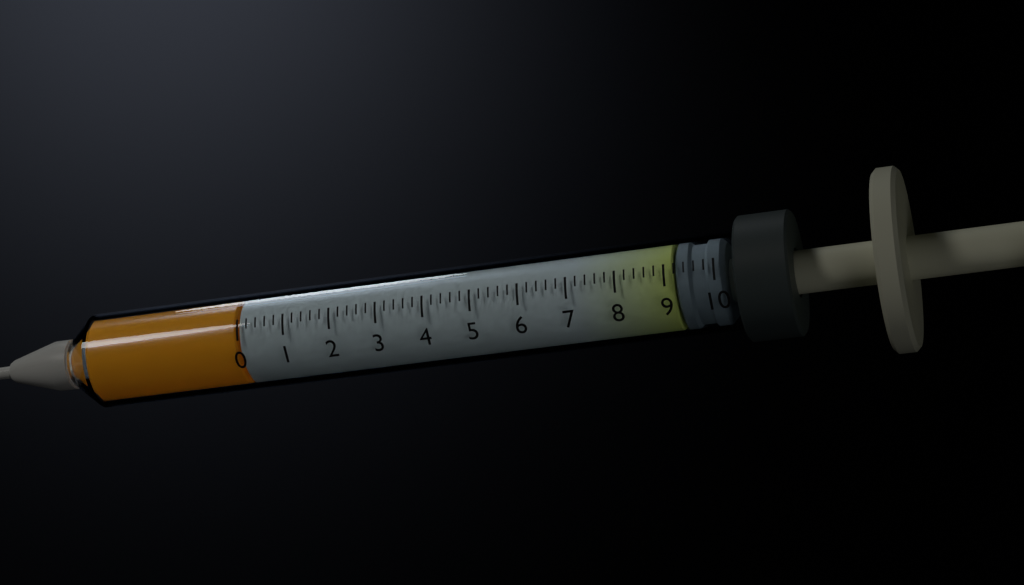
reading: 9.2 (no unit)
